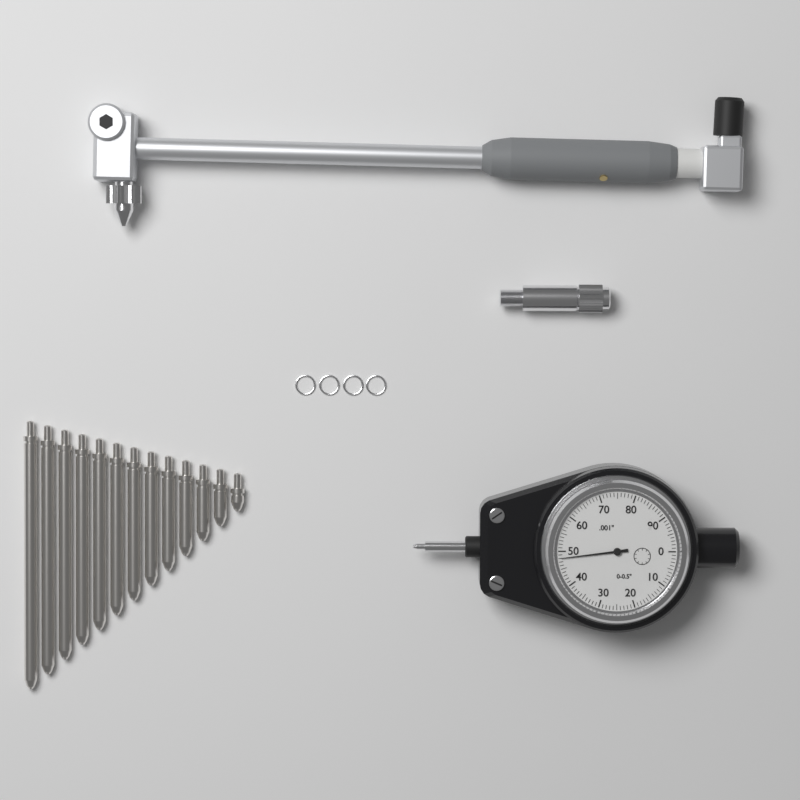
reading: 0.048 in
